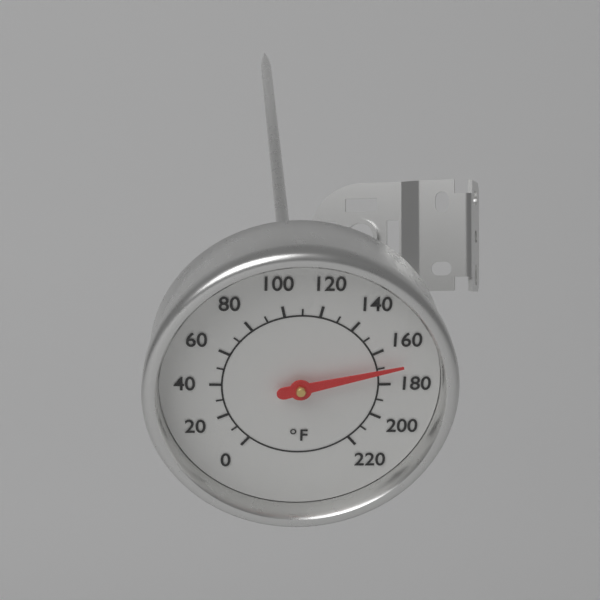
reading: 170 °F
